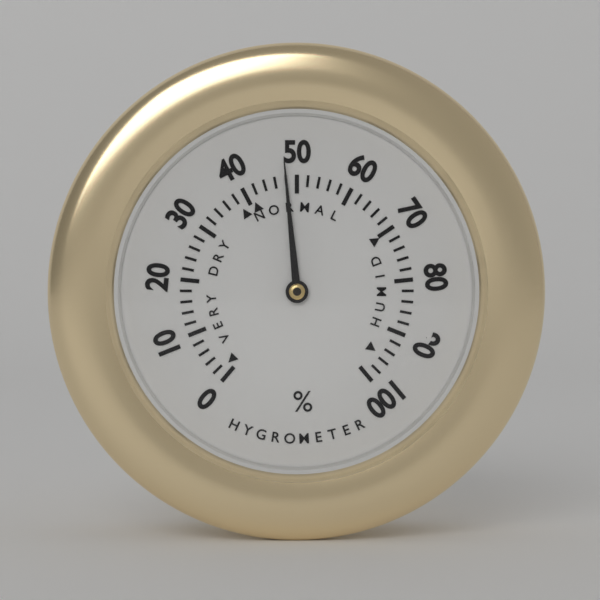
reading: 48 %
